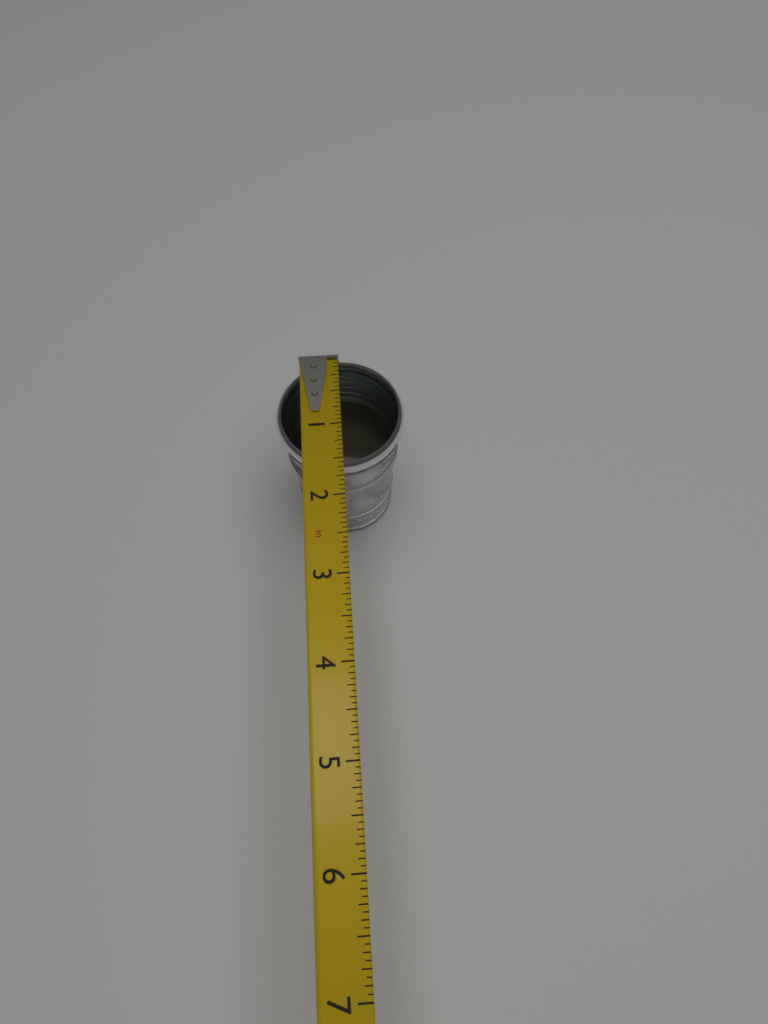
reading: 1.6250 in
